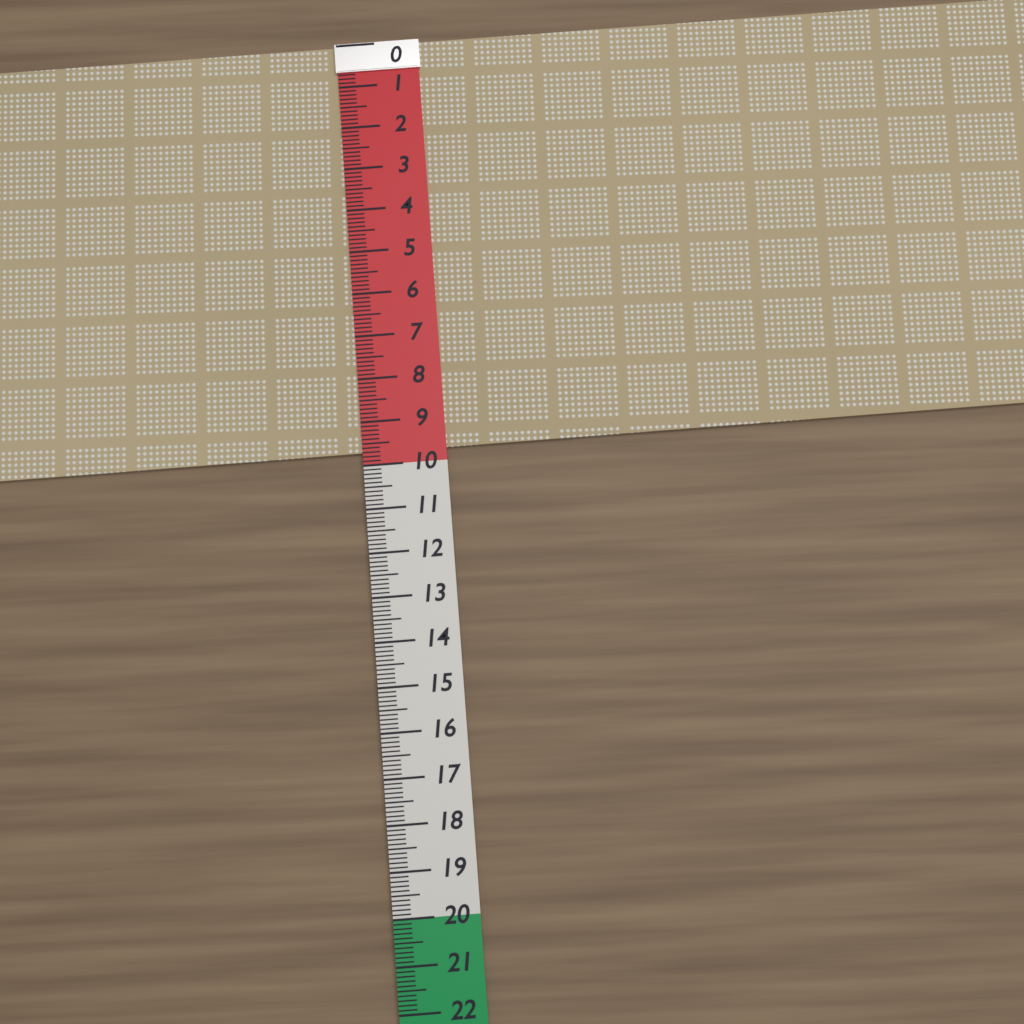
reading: 9.7 (no unit)
